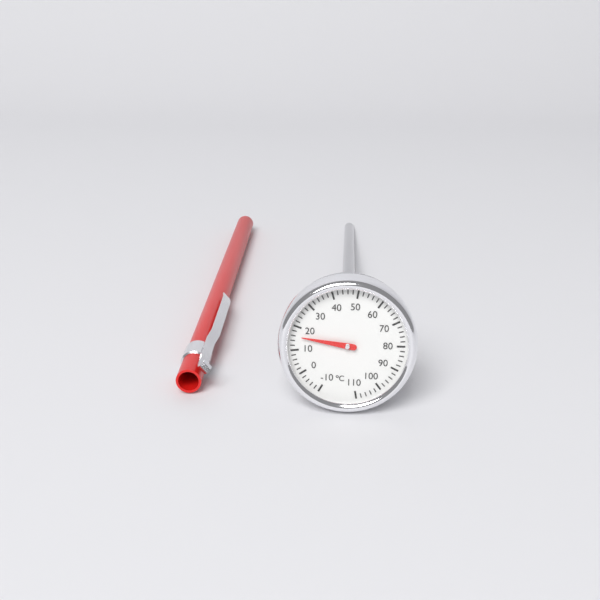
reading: 16 °C
